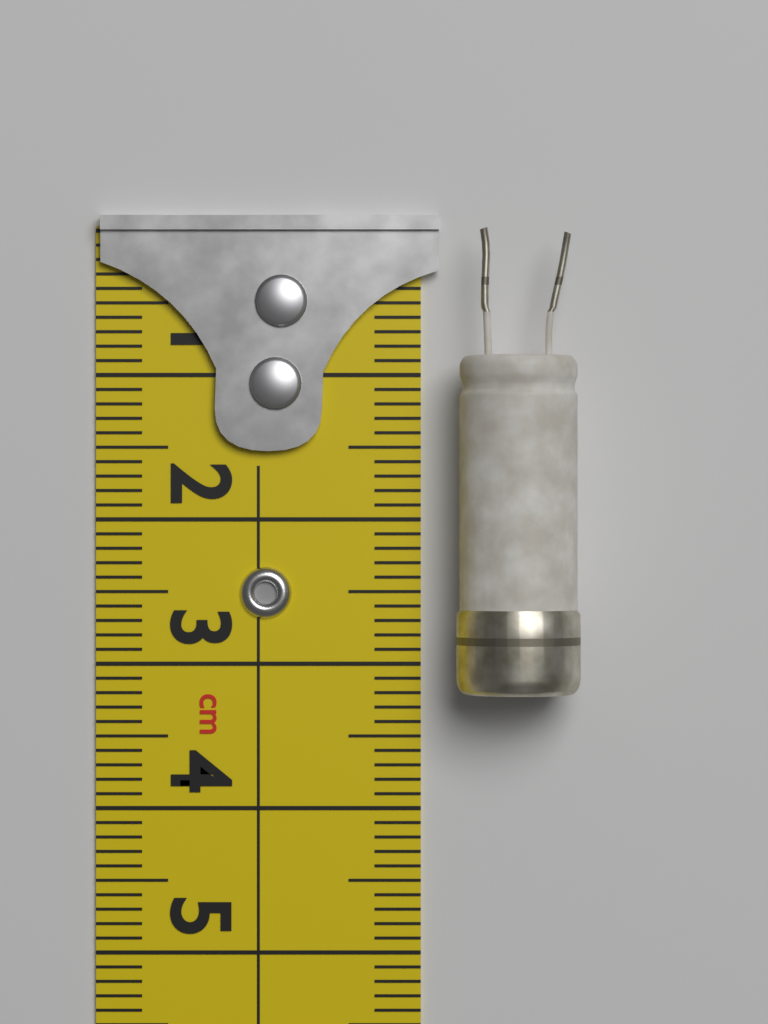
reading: 3.2 cm
